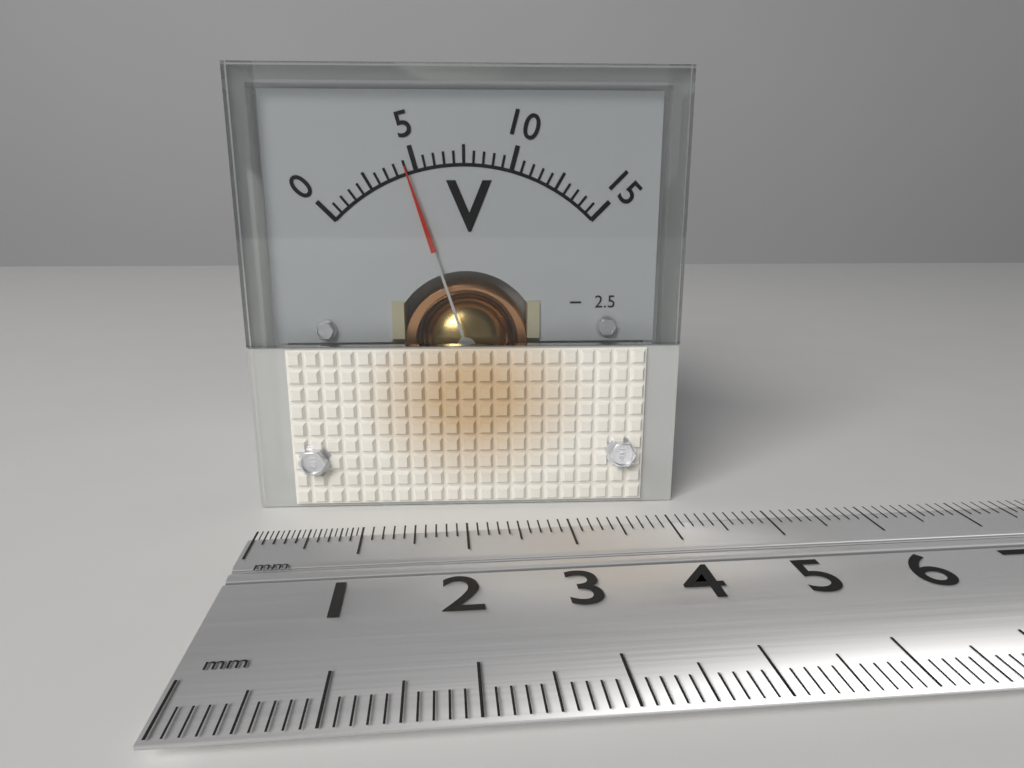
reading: 4.5 V
